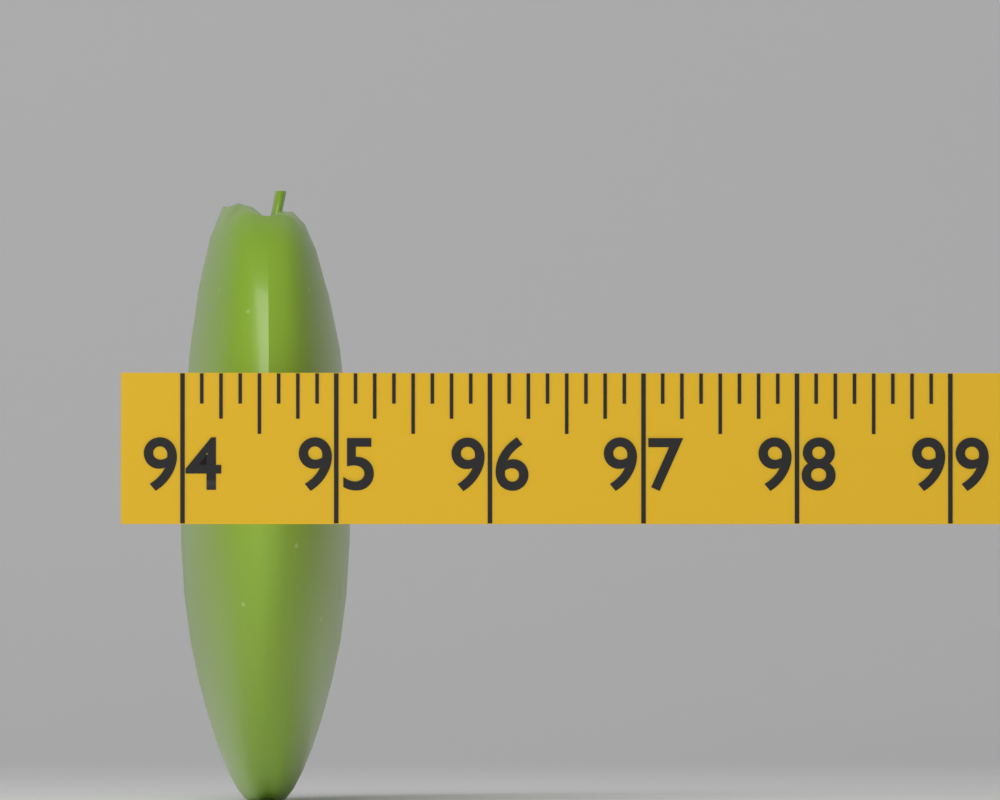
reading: 95.125 (no unit)
